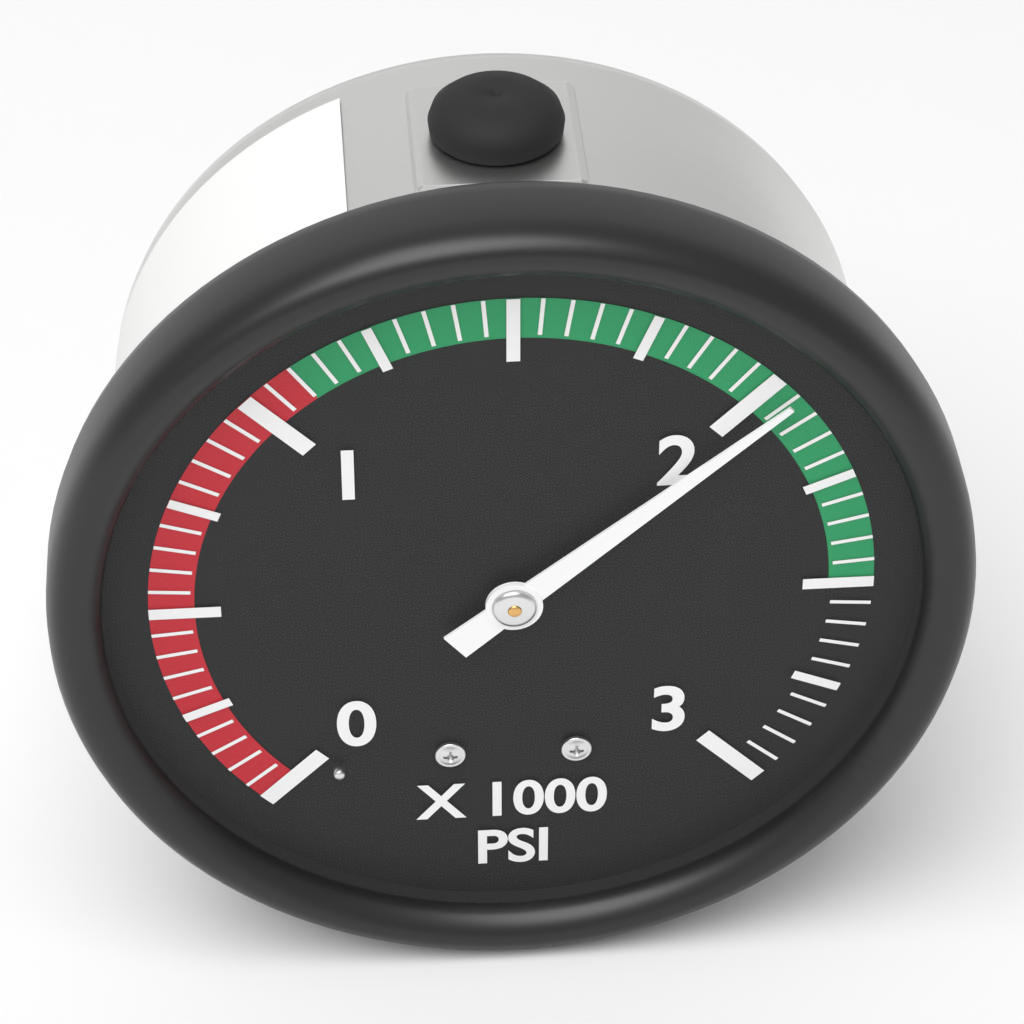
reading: 2050 psi
